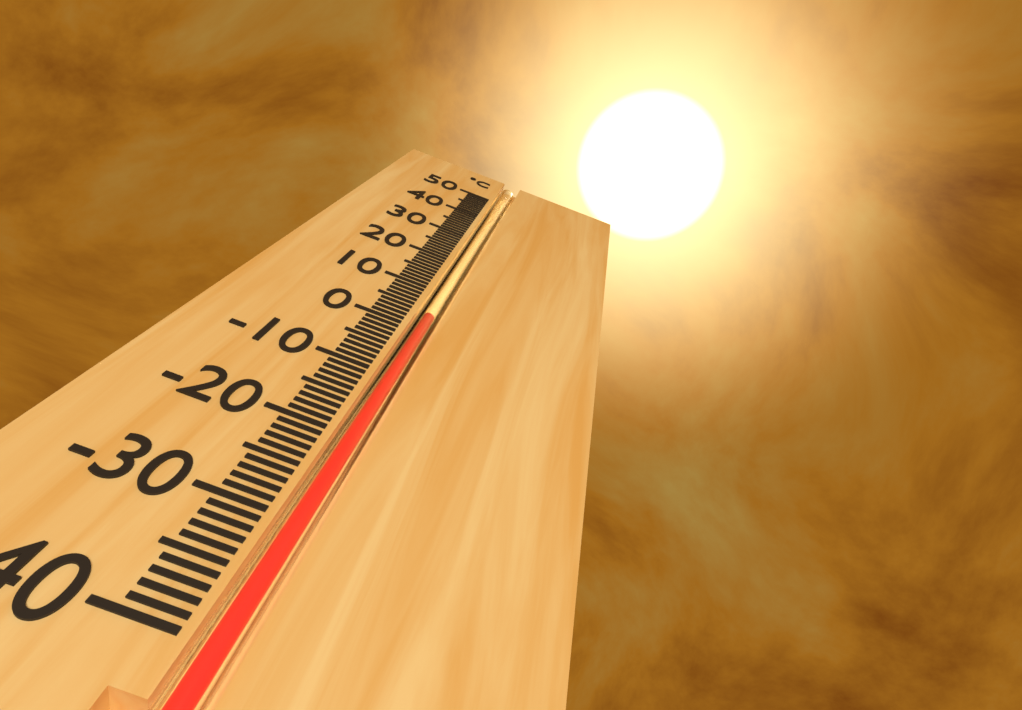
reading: 3 °C
